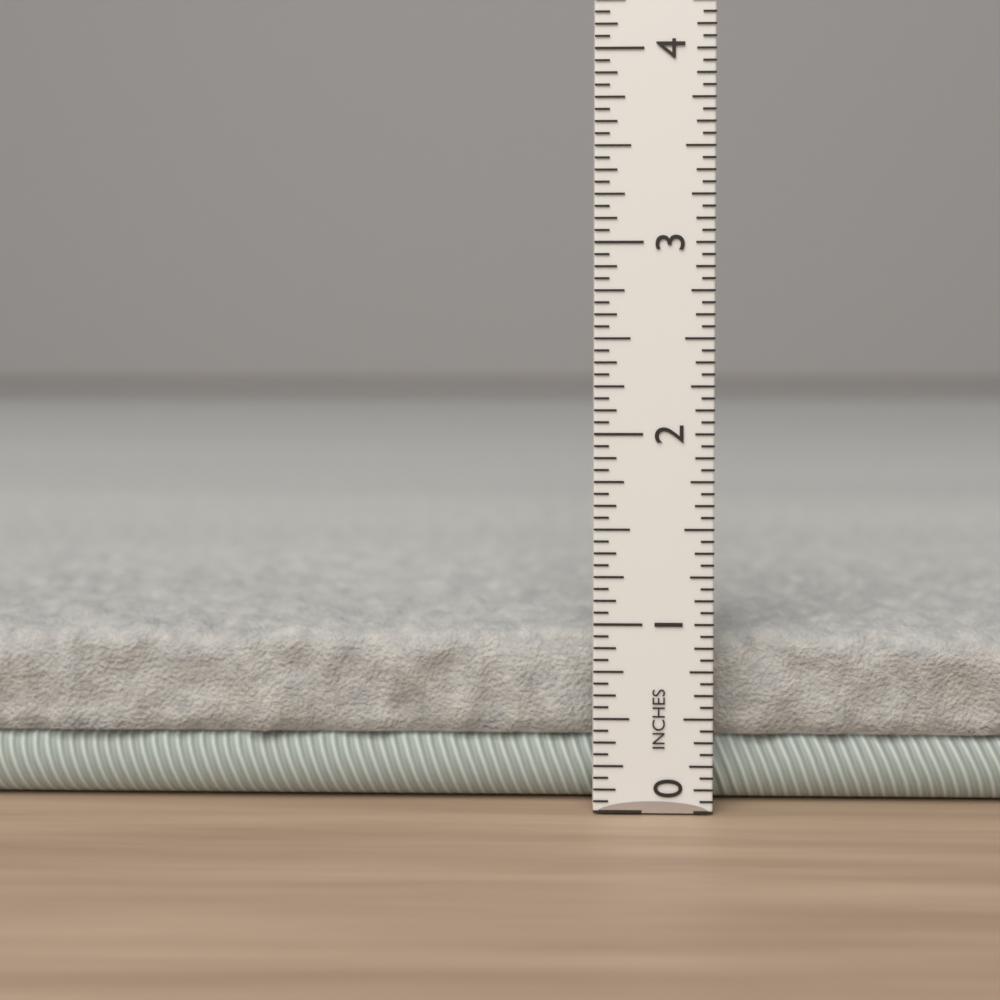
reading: 0.9375 in
